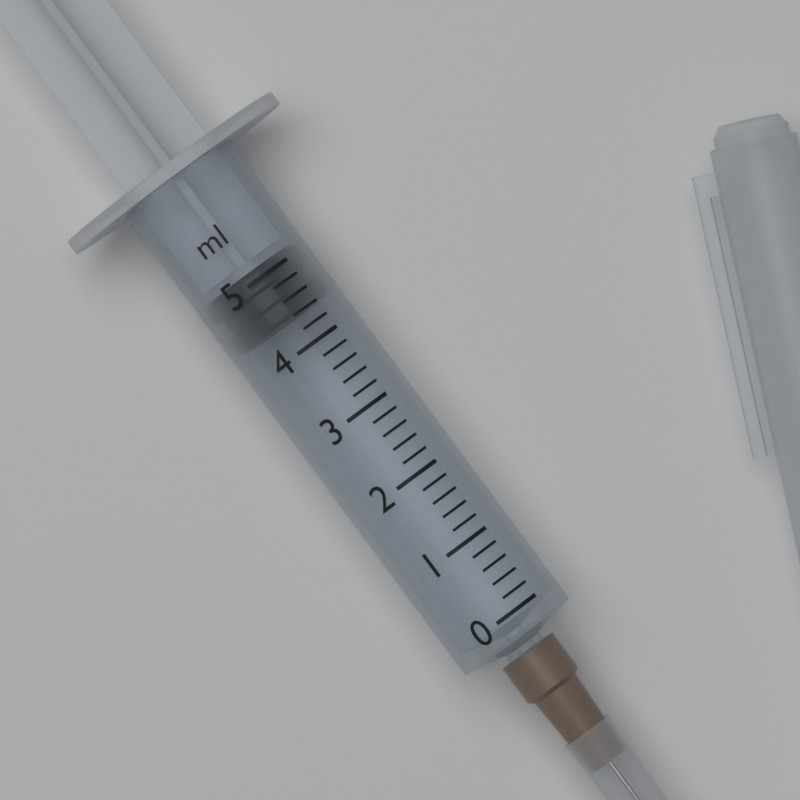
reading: 4.4 ml
